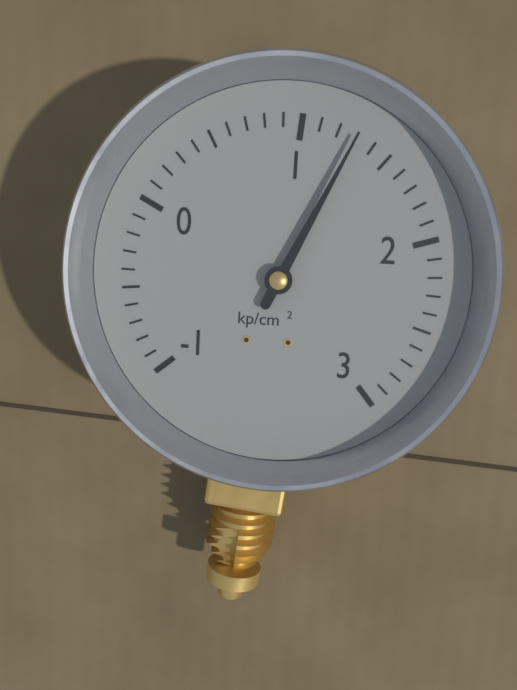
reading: 1.3 kp/cm²
